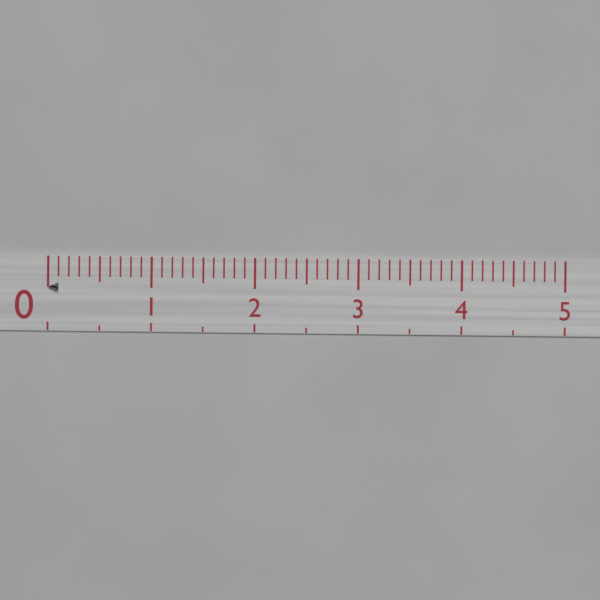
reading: 0.1 (no unit)
